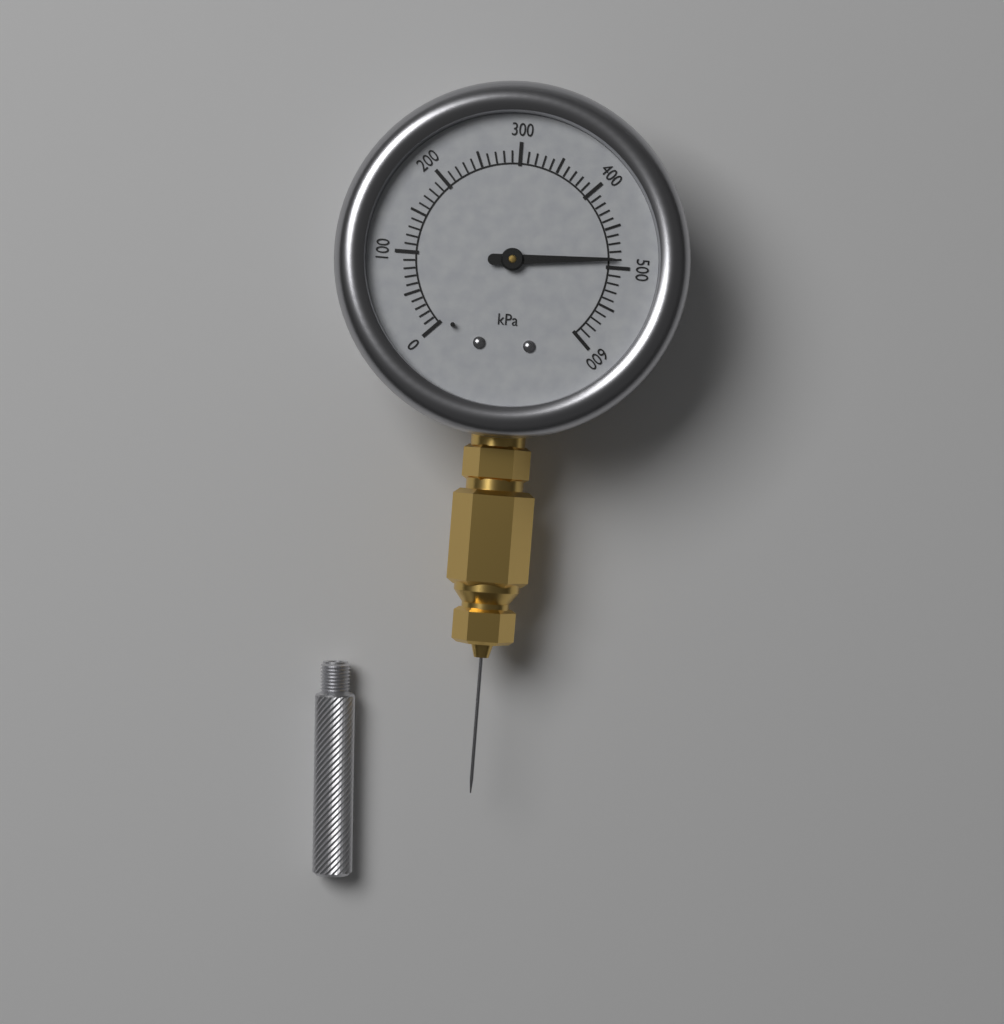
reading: 490 kPa
